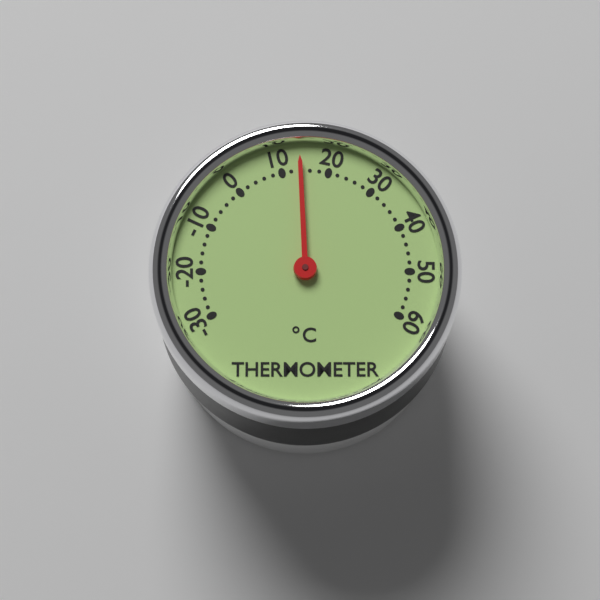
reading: 14 °C
